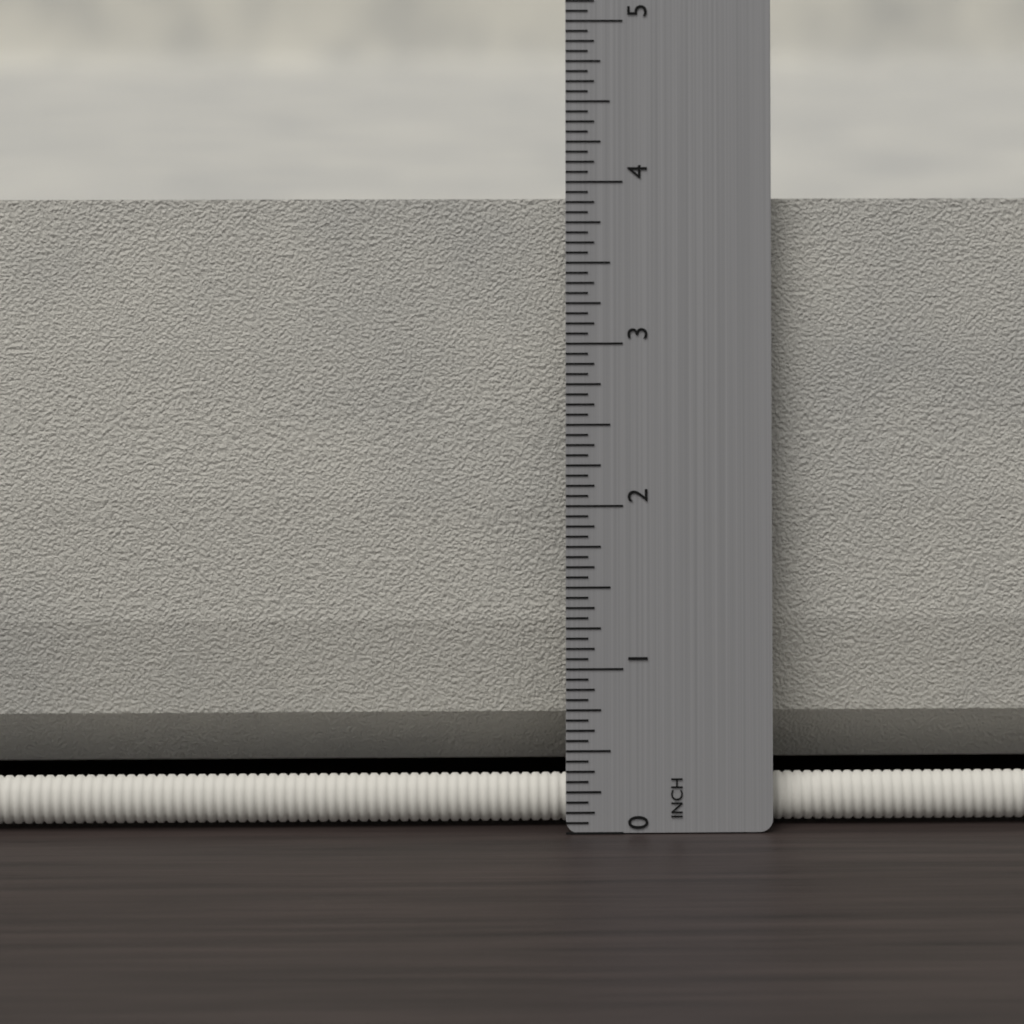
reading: 3.8750 in
